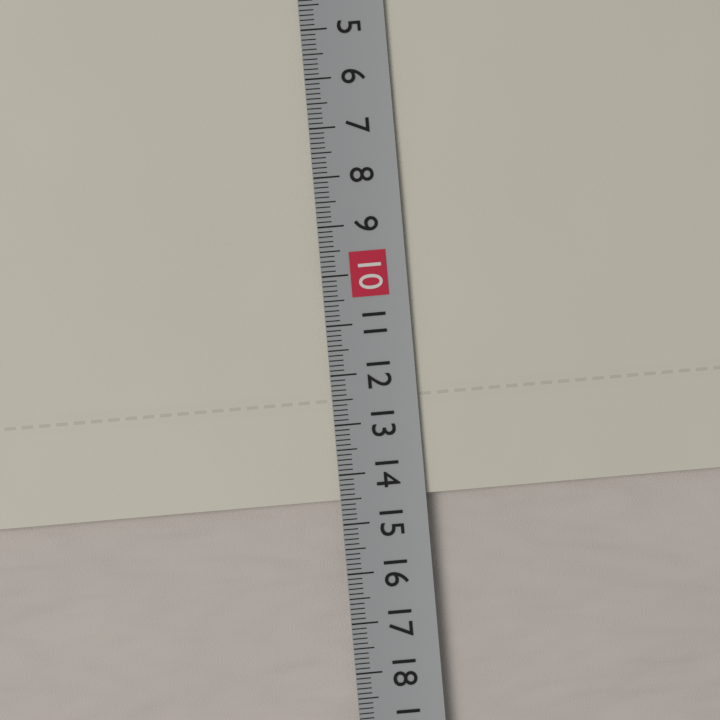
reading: 14.5 cm
